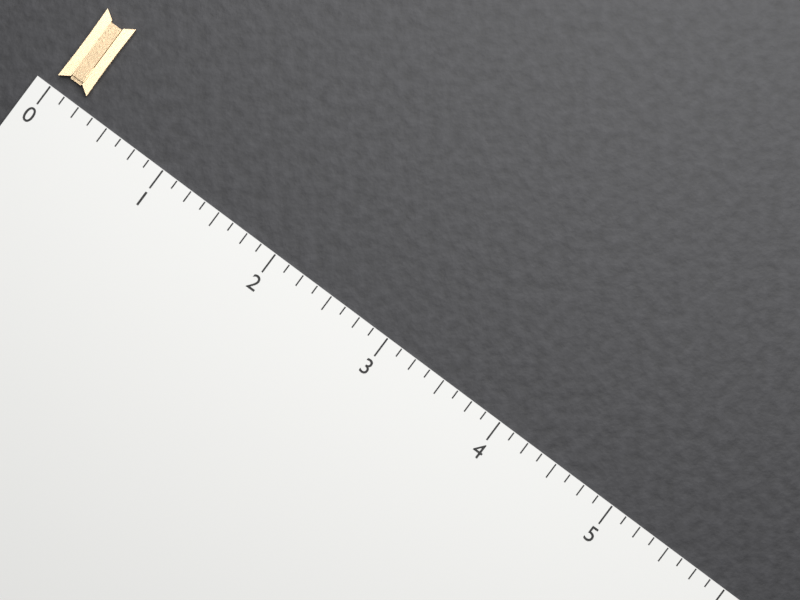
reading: 0.250 (no unit)
